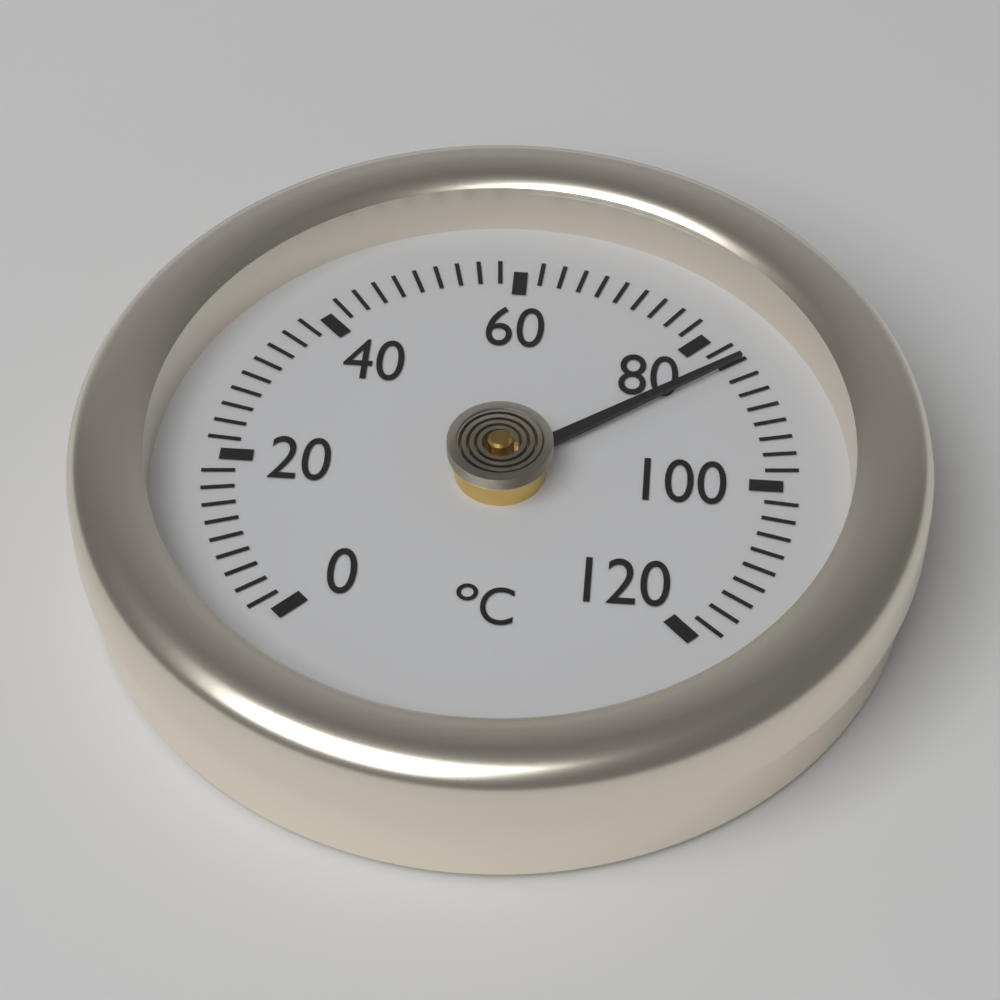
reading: 84 °C
